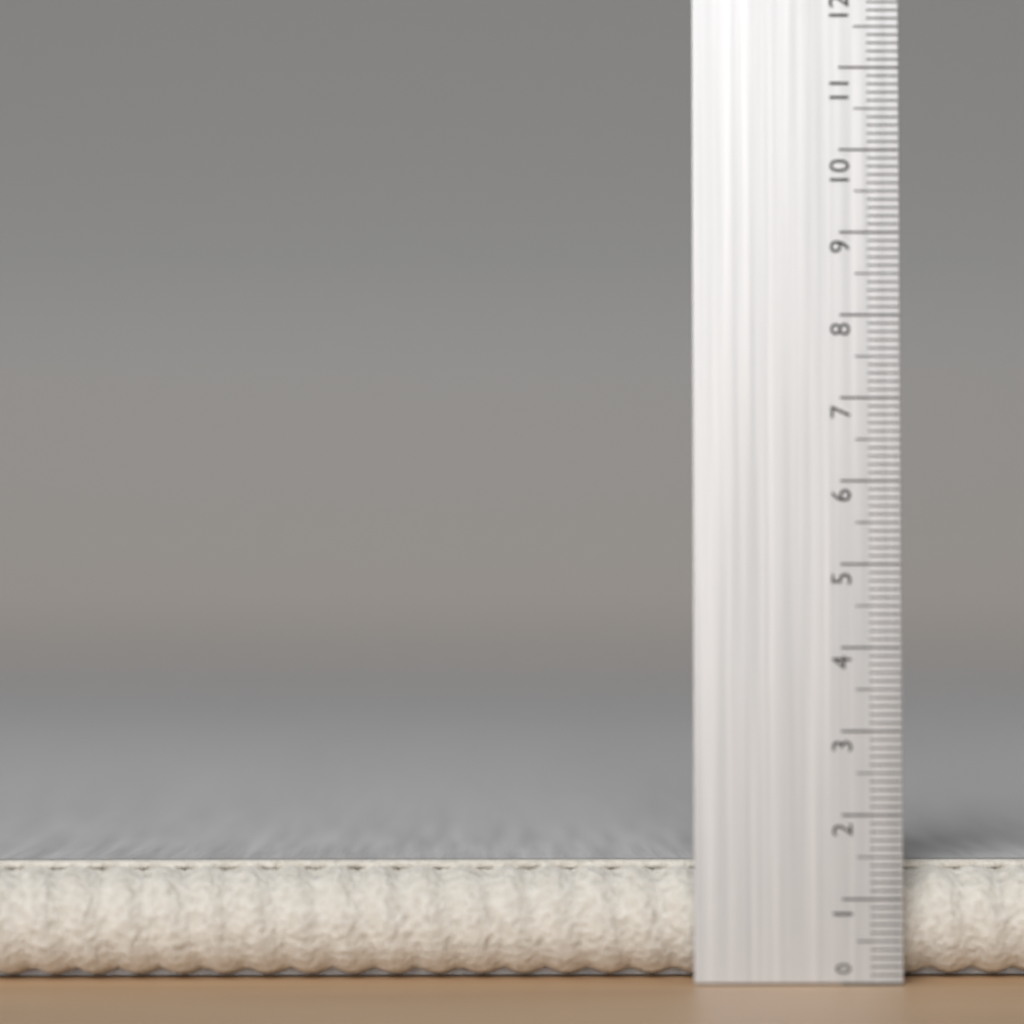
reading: 1.4 (no unit)
